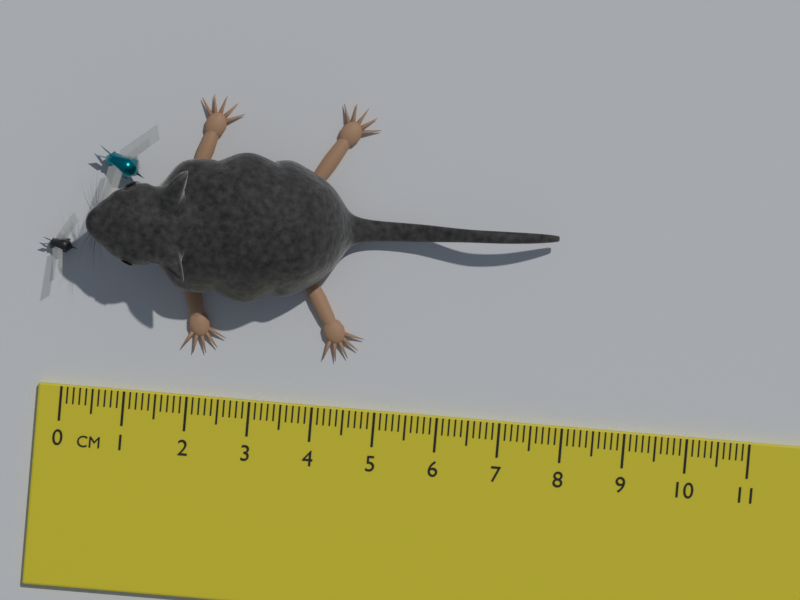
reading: 7.7 cm
